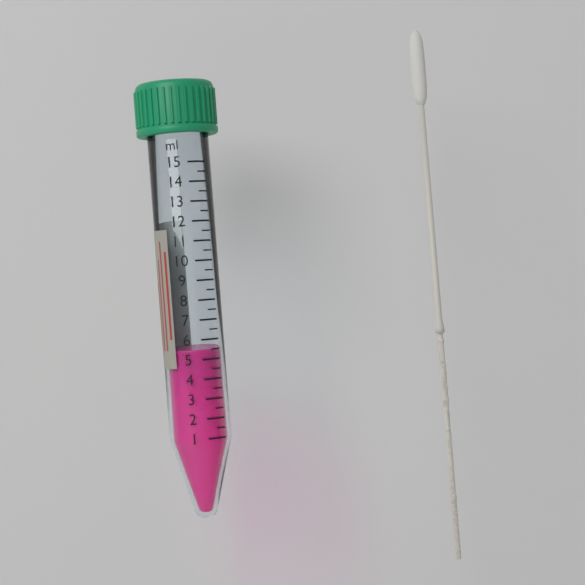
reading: 5.5 ml
